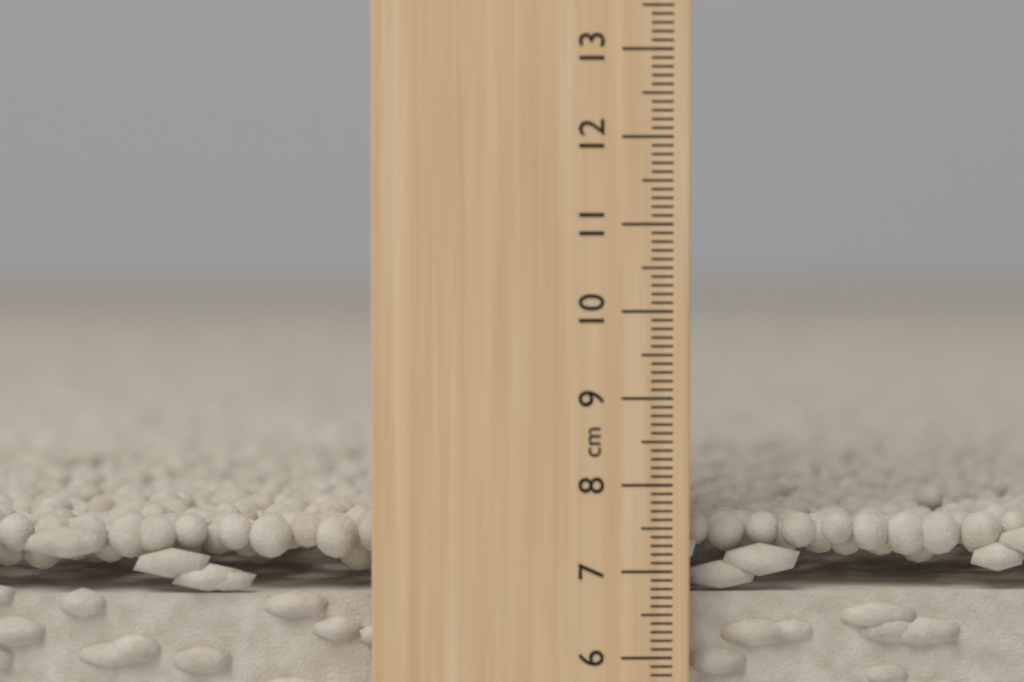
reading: 7.6 cm
